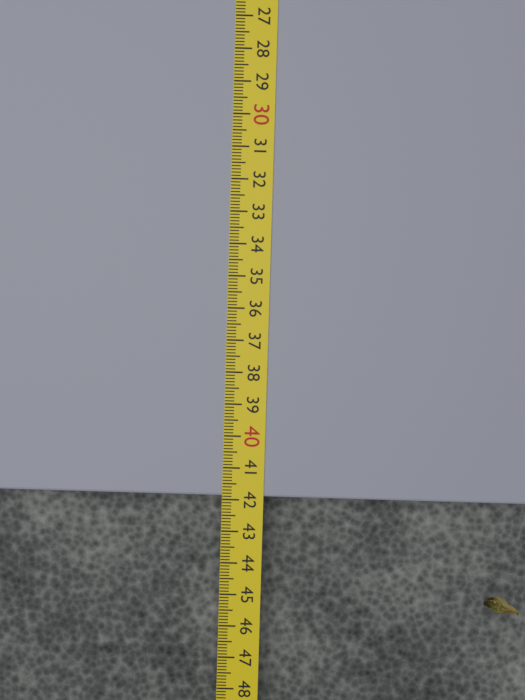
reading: 41.9 cm
